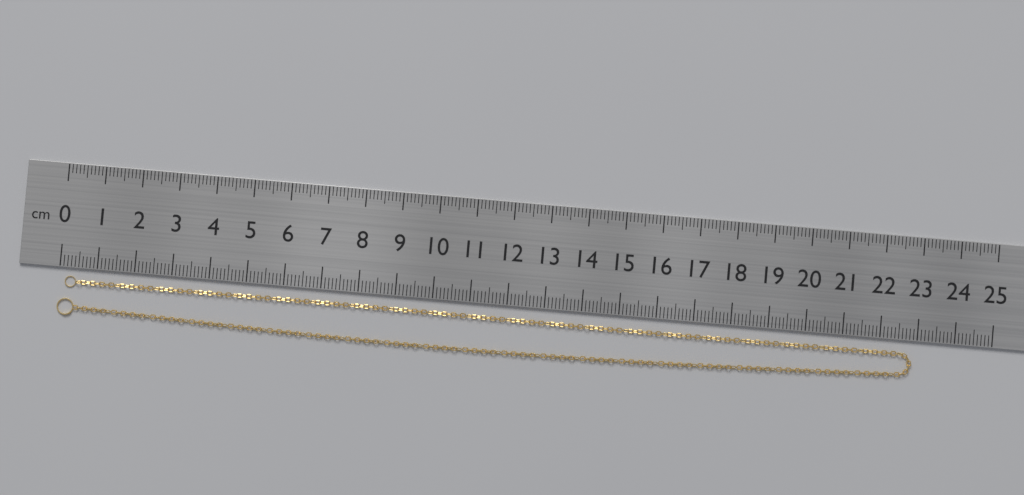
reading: 22.9 cm
